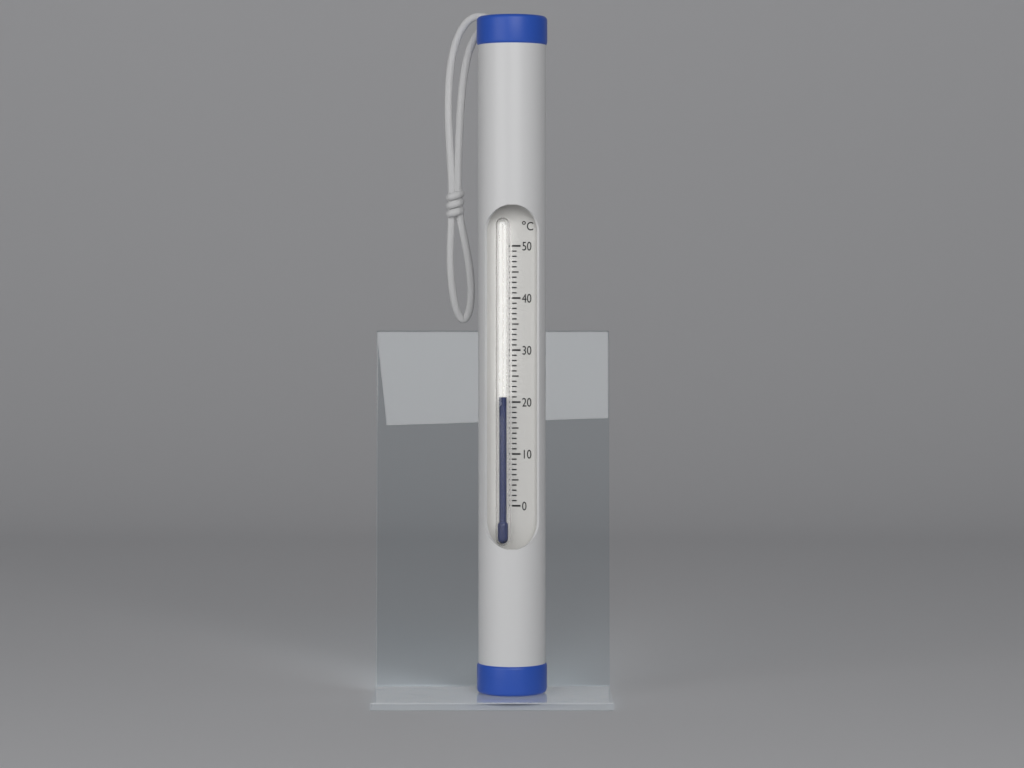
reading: 21 °C
